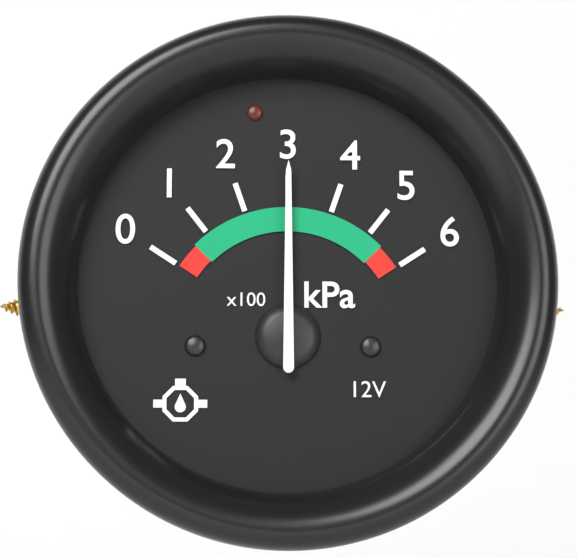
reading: 300 kPa
